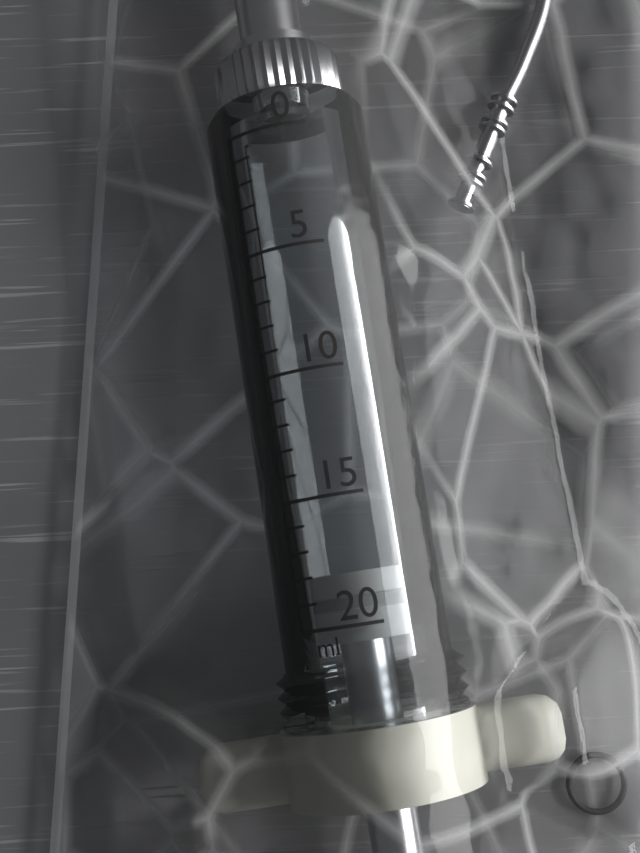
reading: 18 ml
